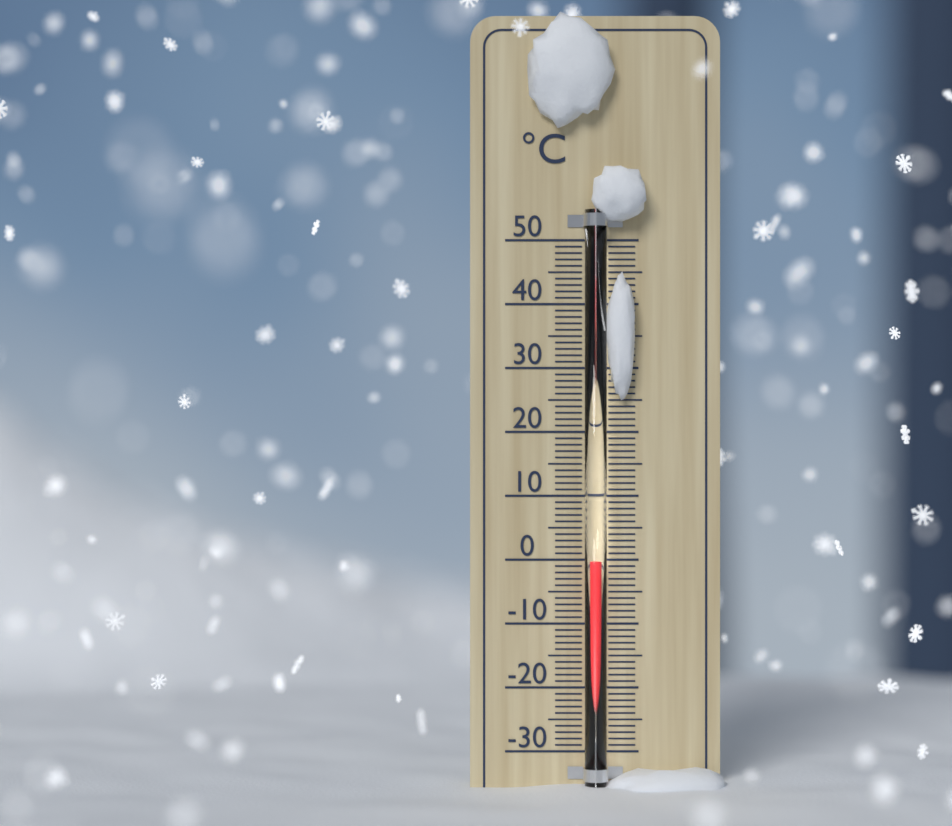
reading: 0 °C
